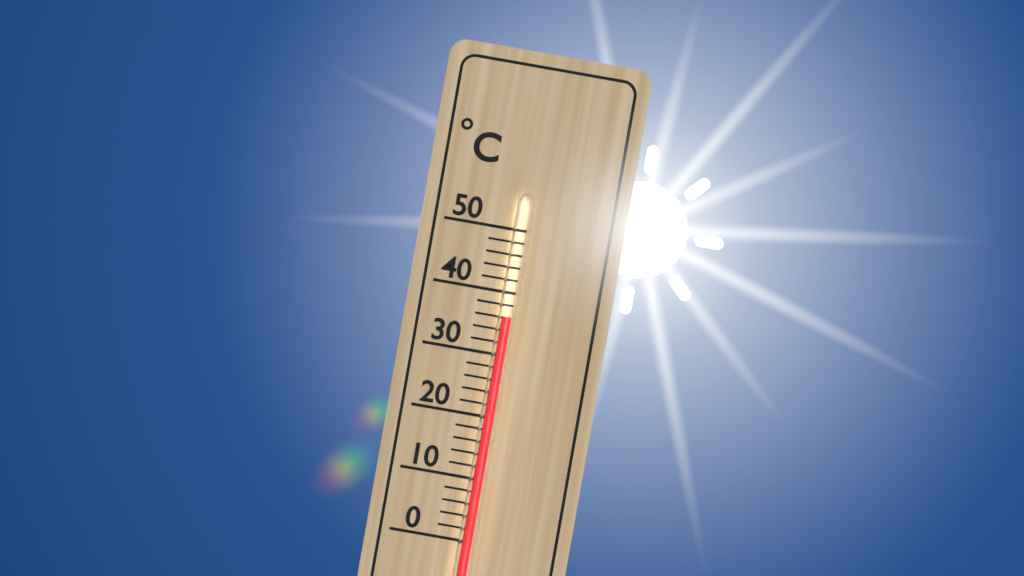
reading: 36 °C
